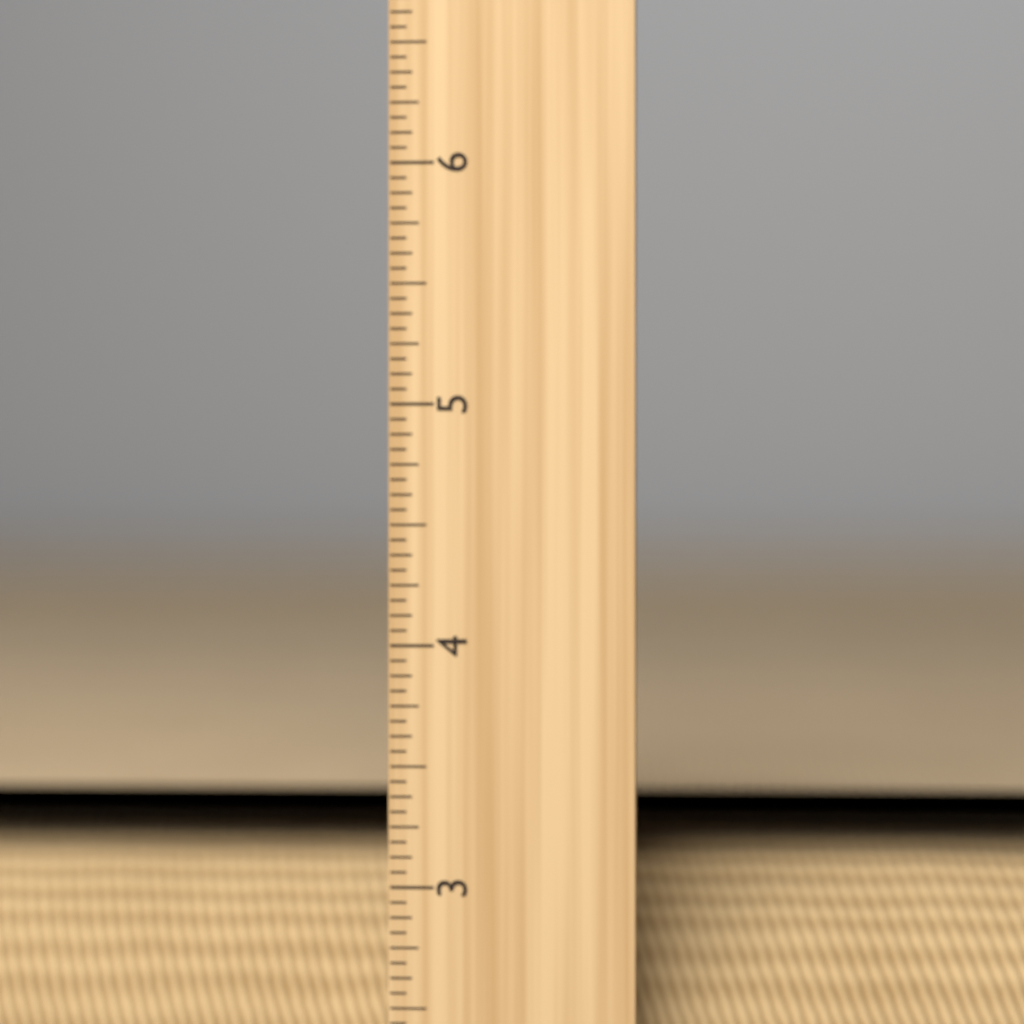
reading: 3.2500 in
